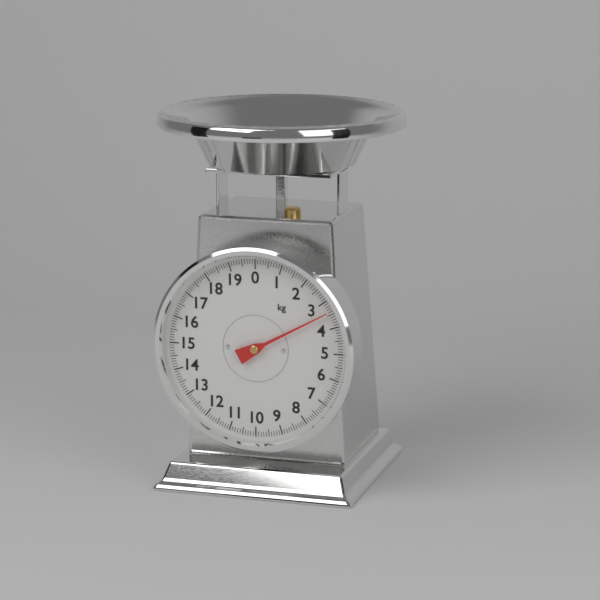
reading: 3.4 kg
